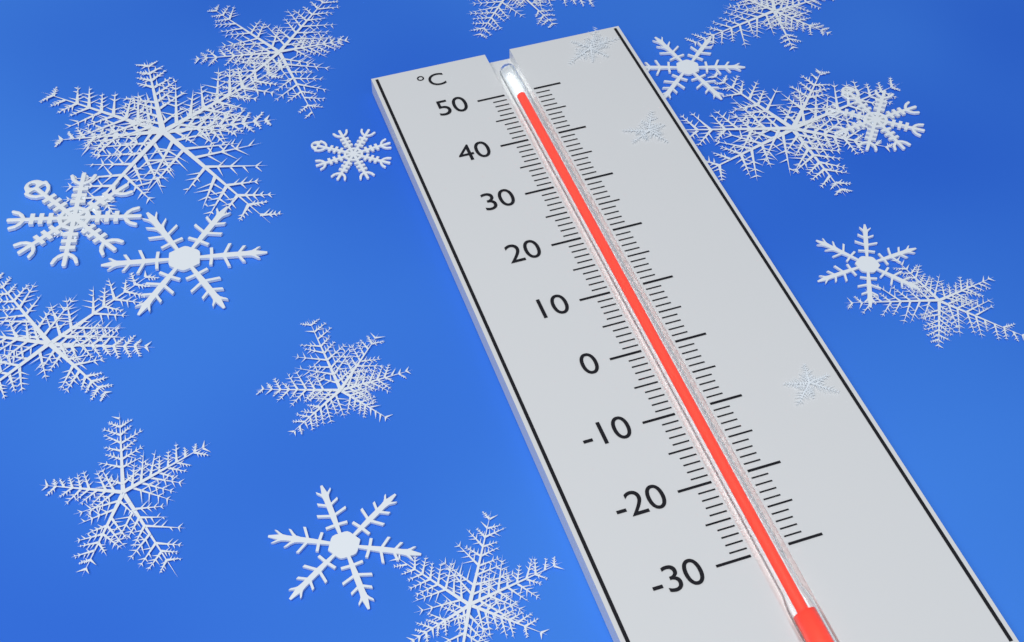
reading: 49 °C
